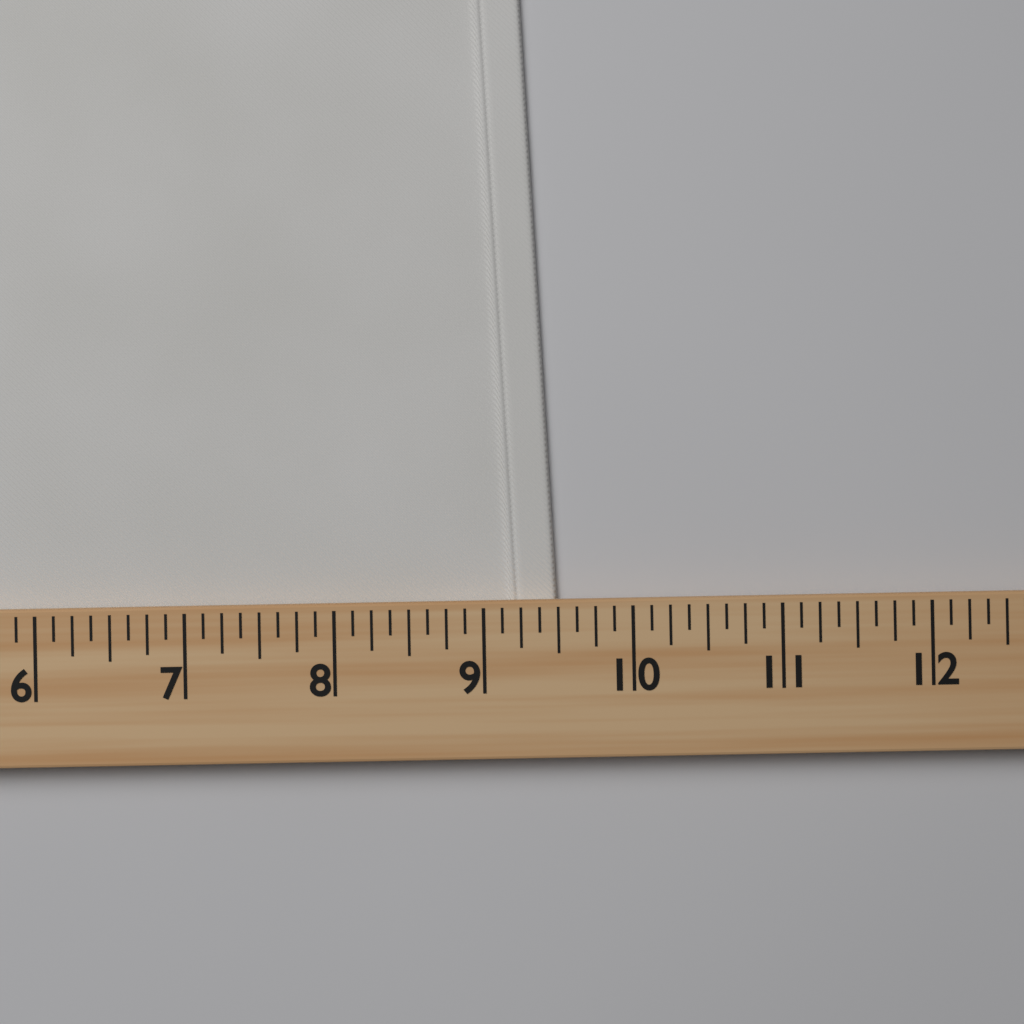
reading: 9.500 (no unit)
